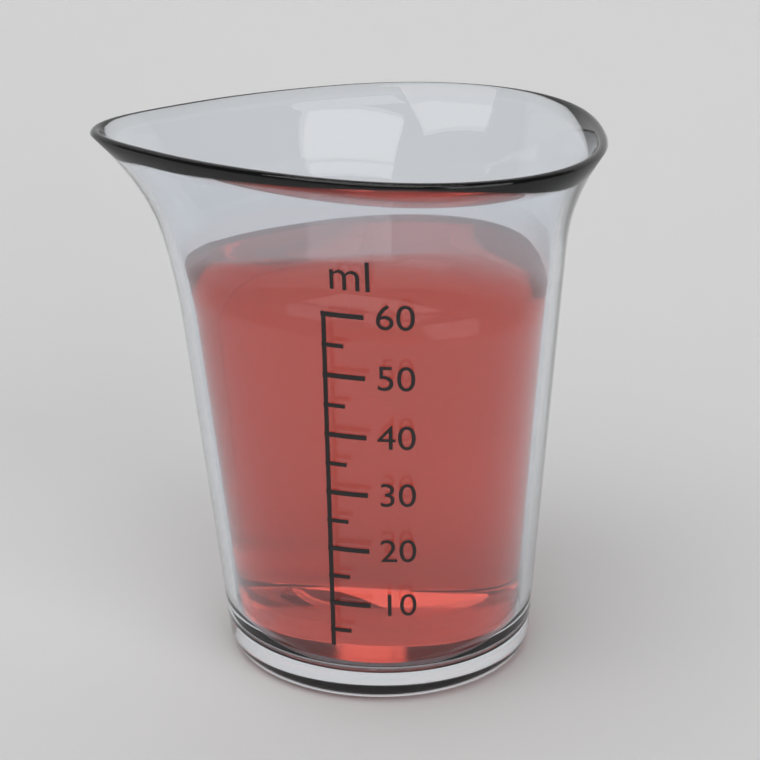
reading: 60 ml
